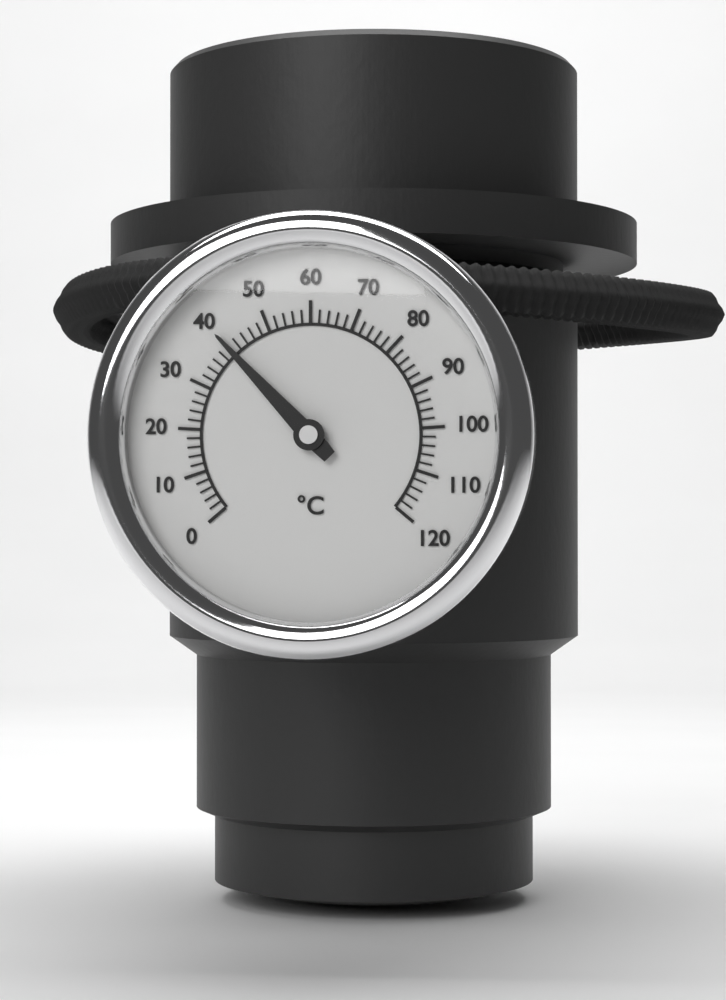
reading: 40 °C
